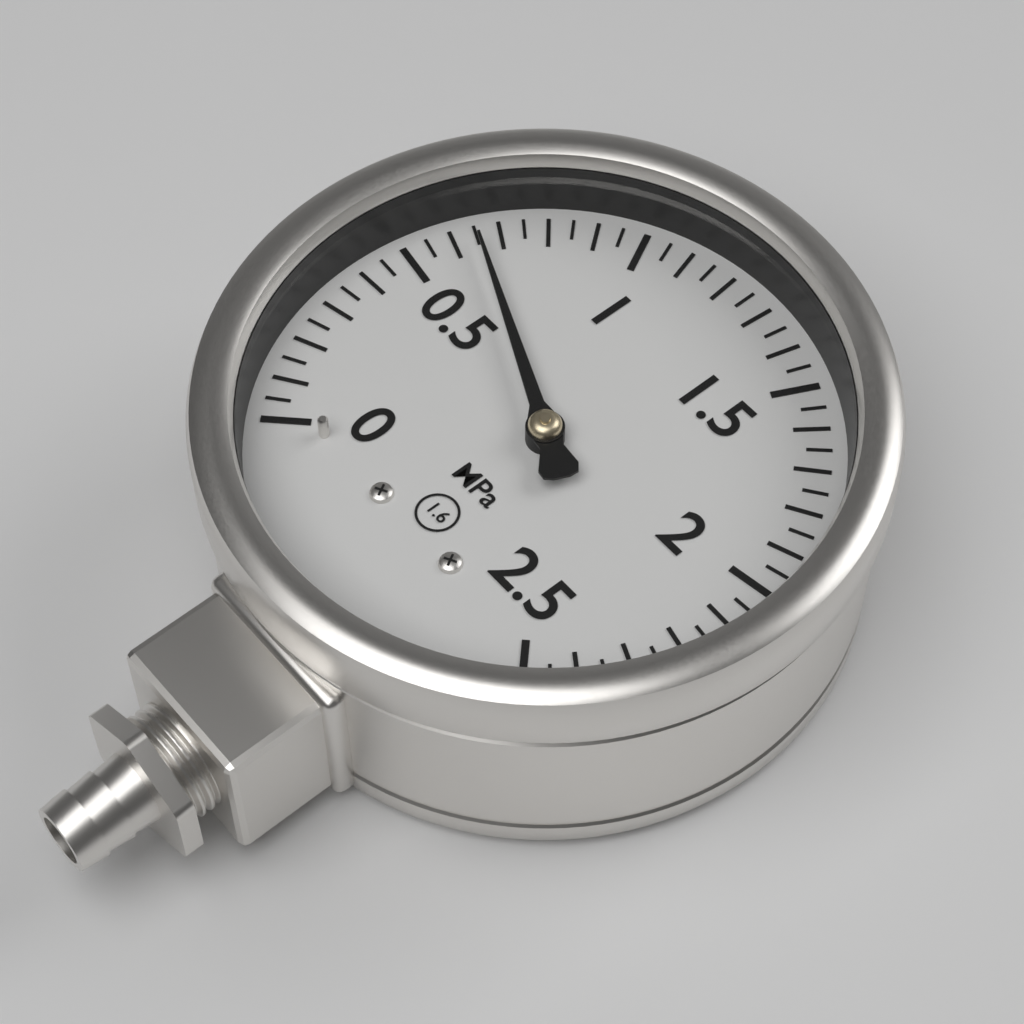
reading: 0.65 MPa
